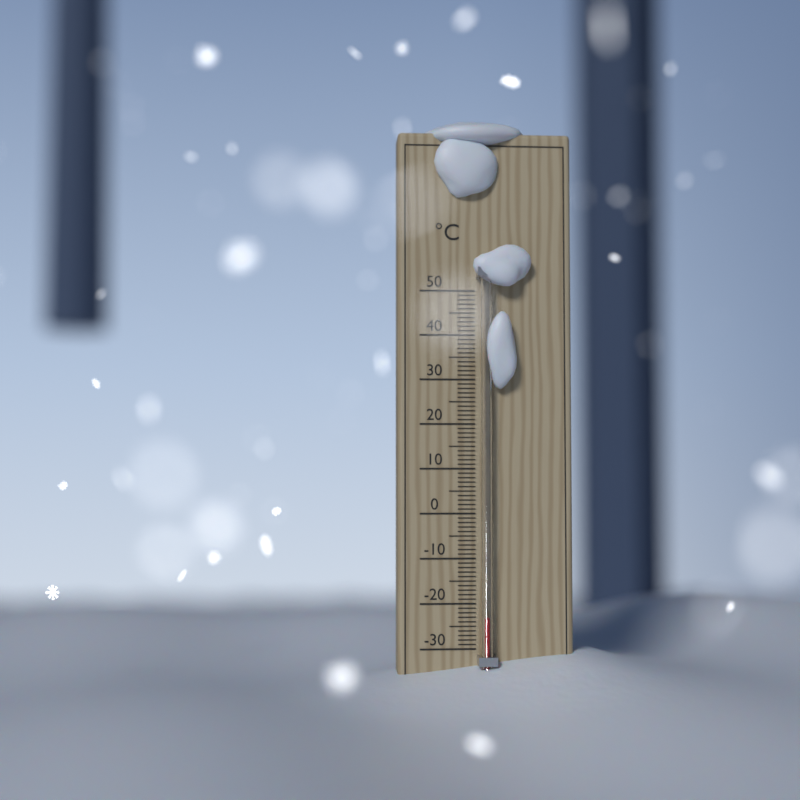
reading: -23 °C
